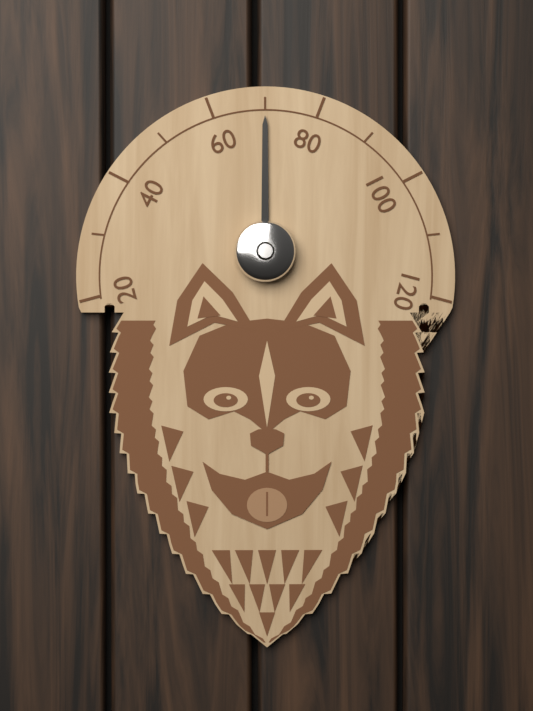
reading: 70 (no unit)
